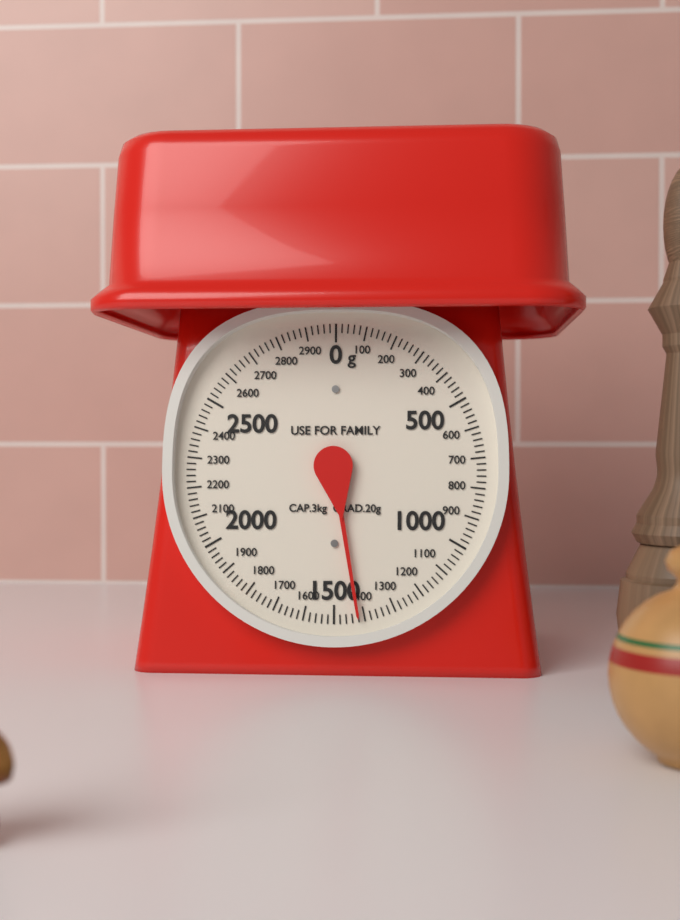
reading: 1420 g
